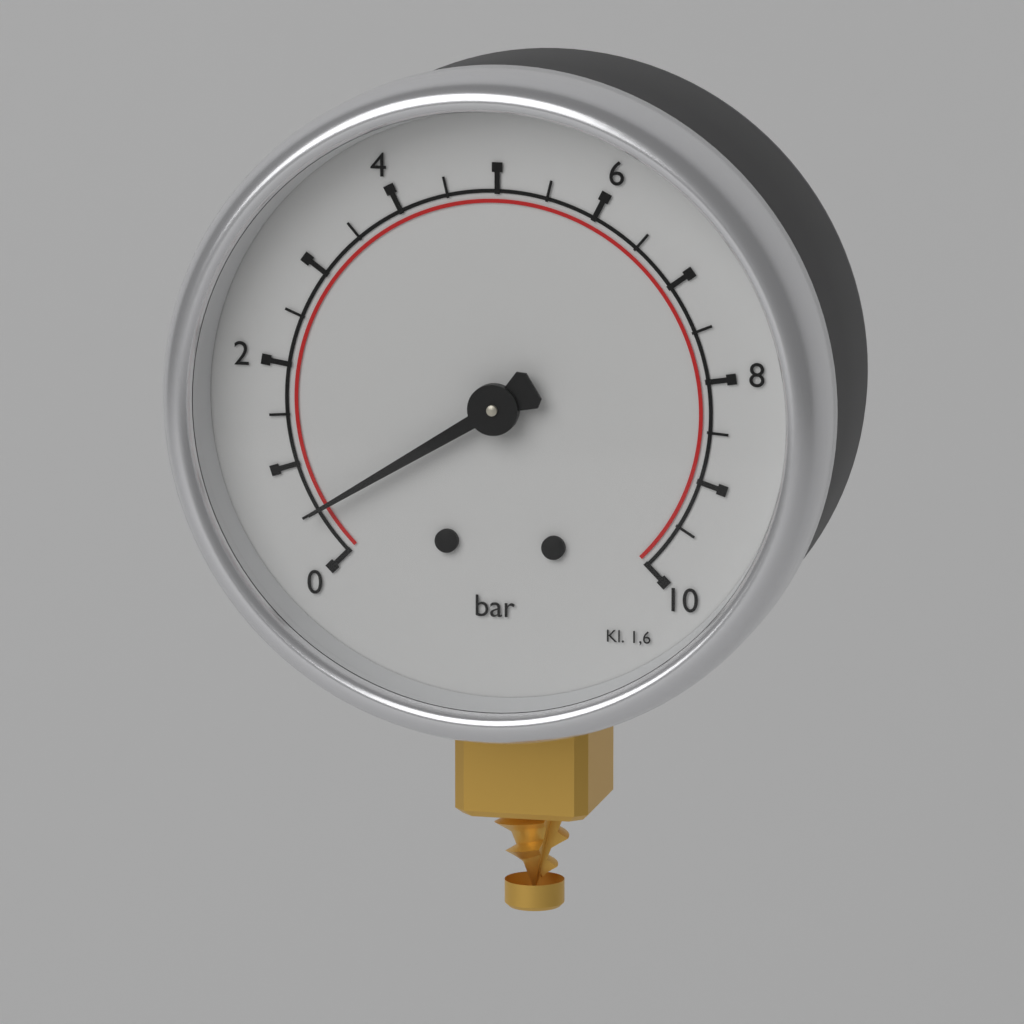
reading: 0.5 bar
